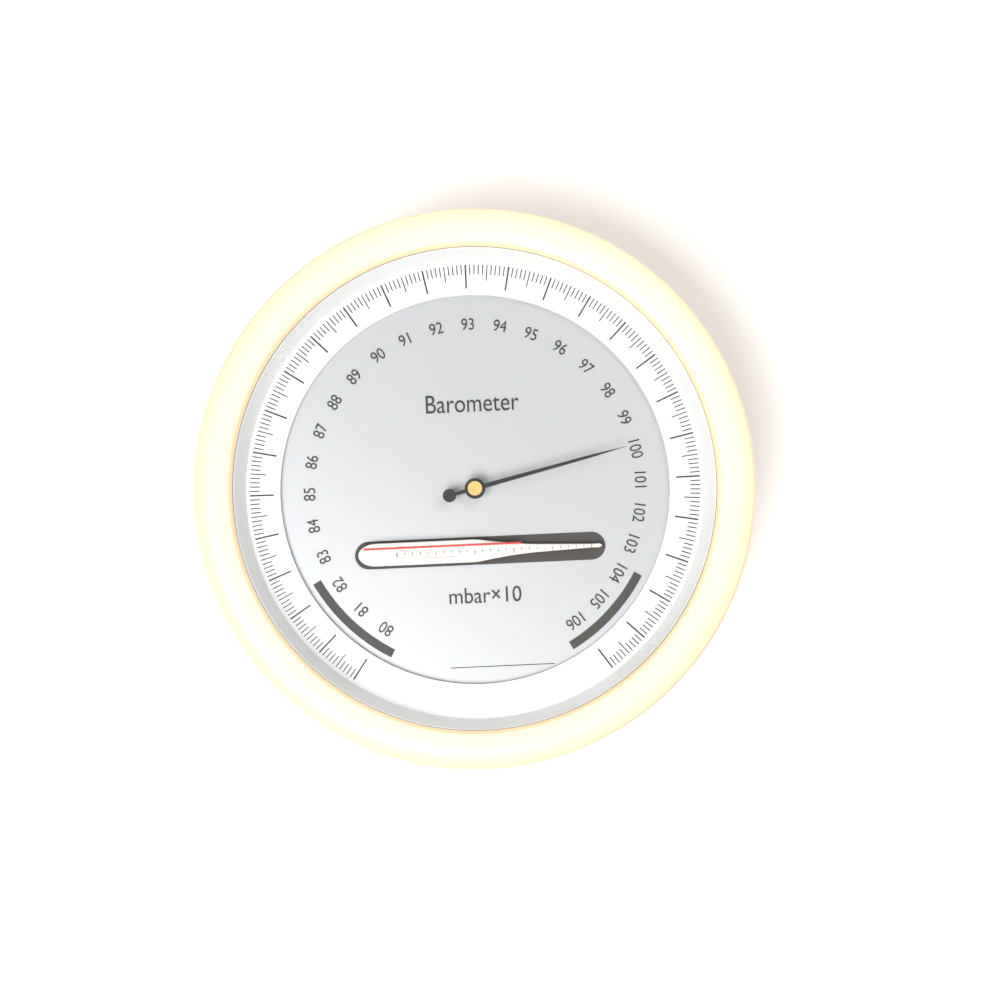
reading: 99.9 mbar×10
